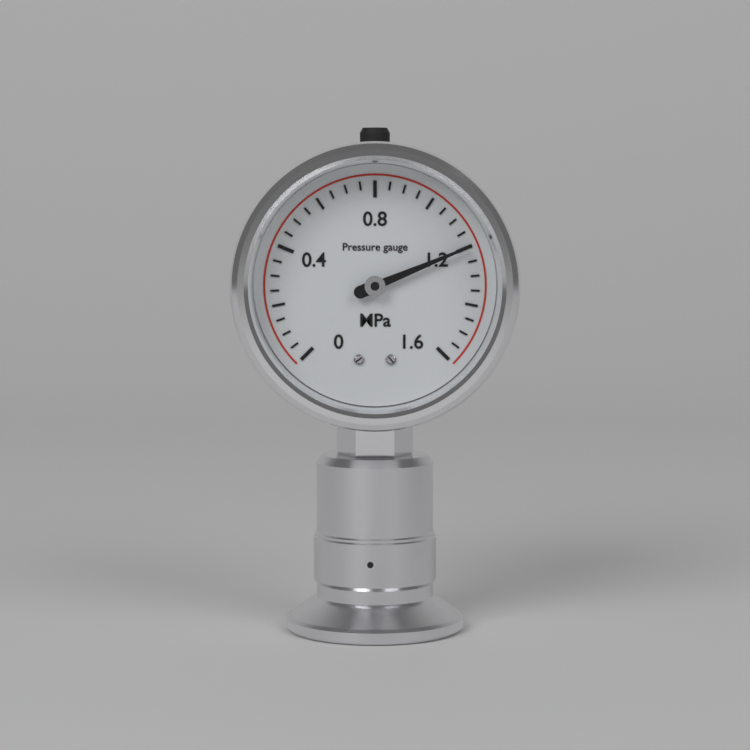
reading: 1.20 MPa
